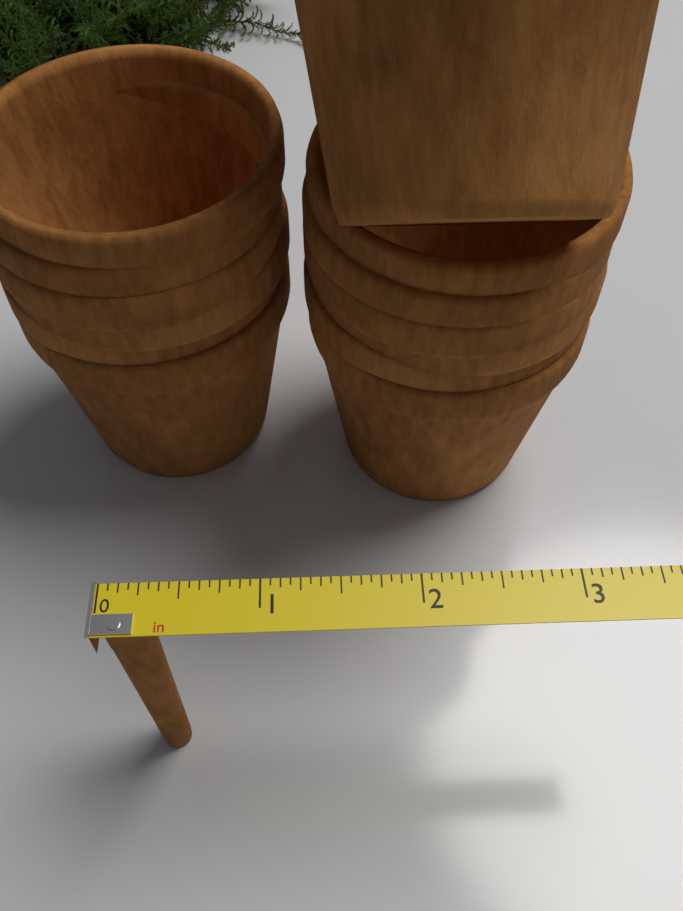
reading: 0.3125 in
